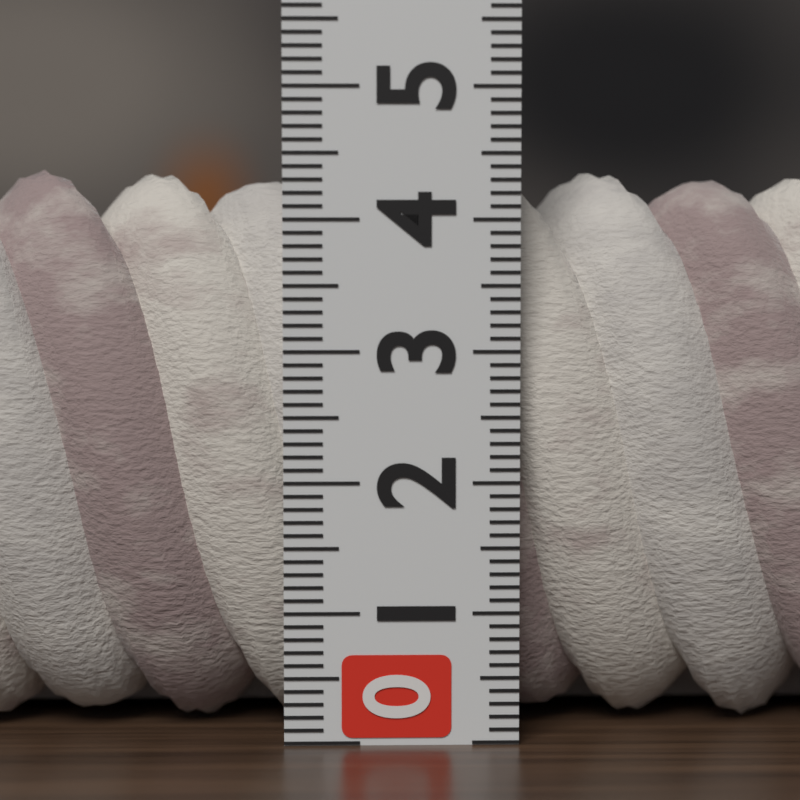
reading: 4.4 (no unit)
